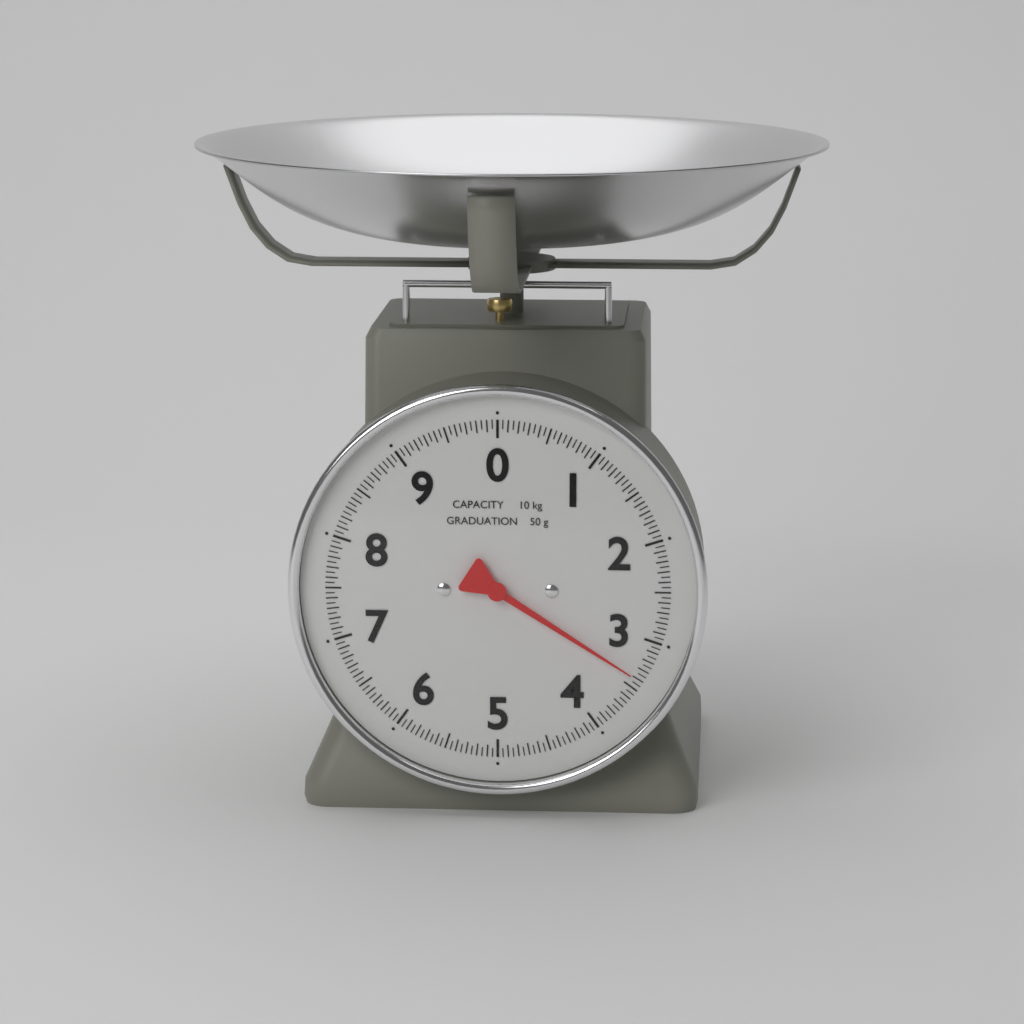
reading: 3.40 kg
